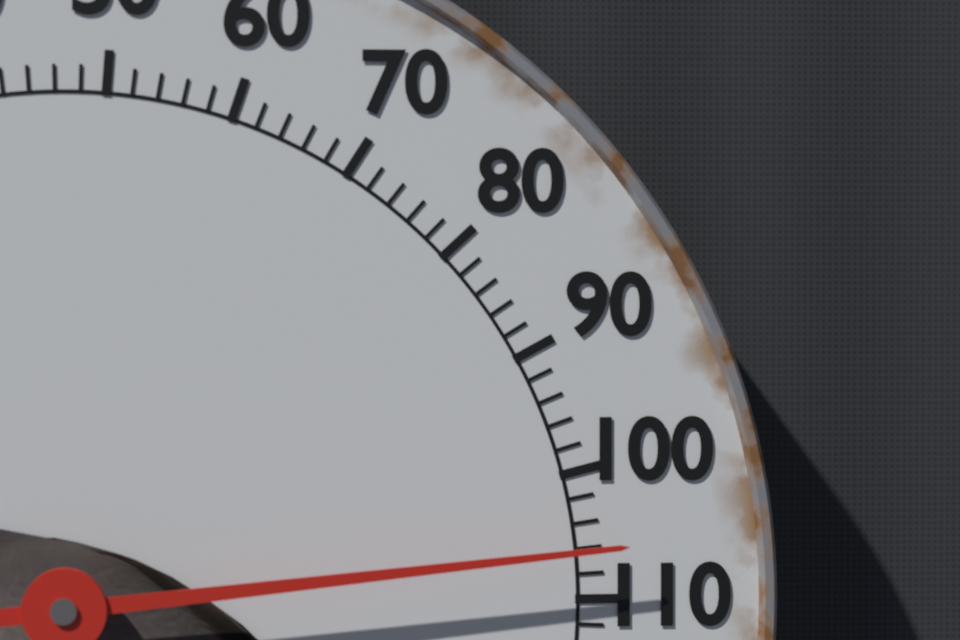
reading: 106 °F
